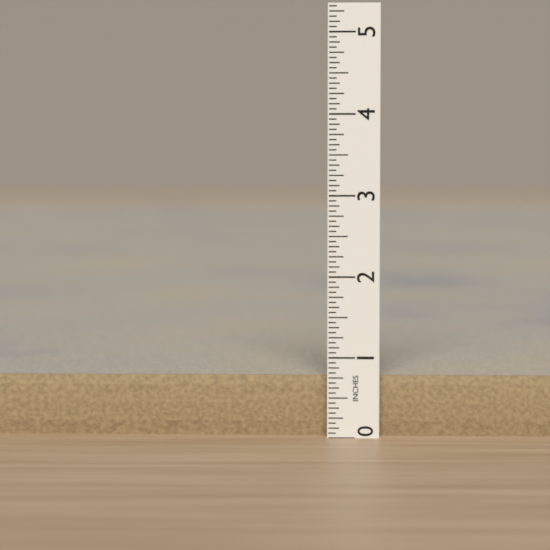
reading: 0.7500 in
